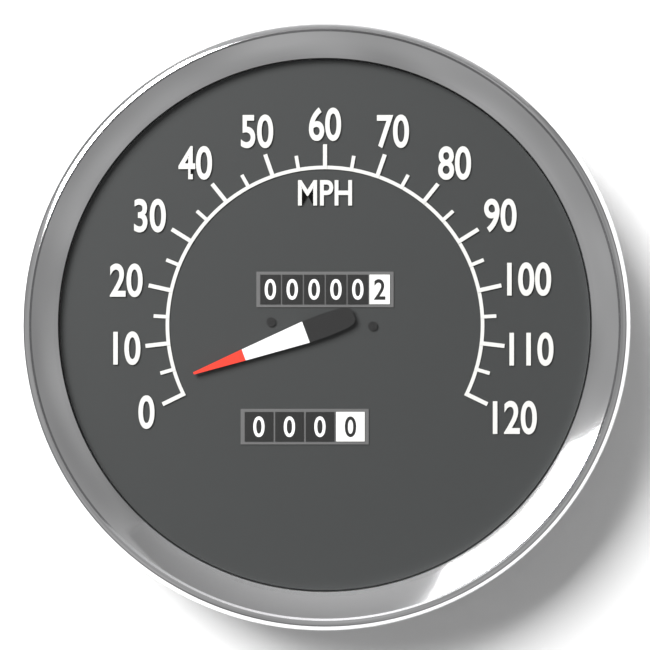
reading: 3 MPH
